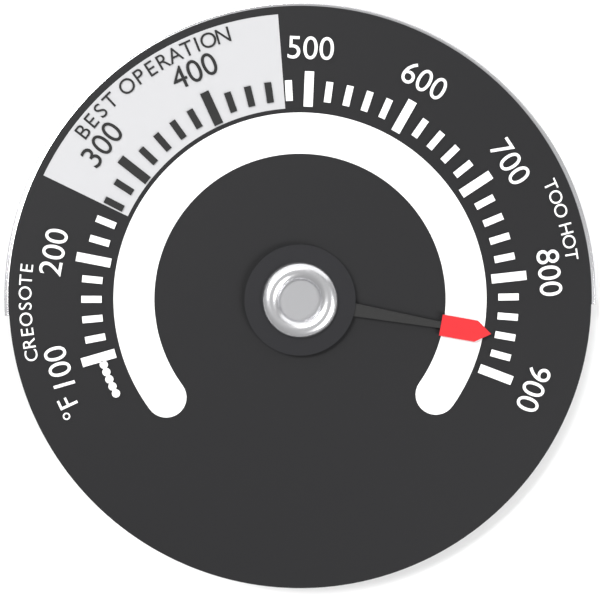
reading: 860 °F
